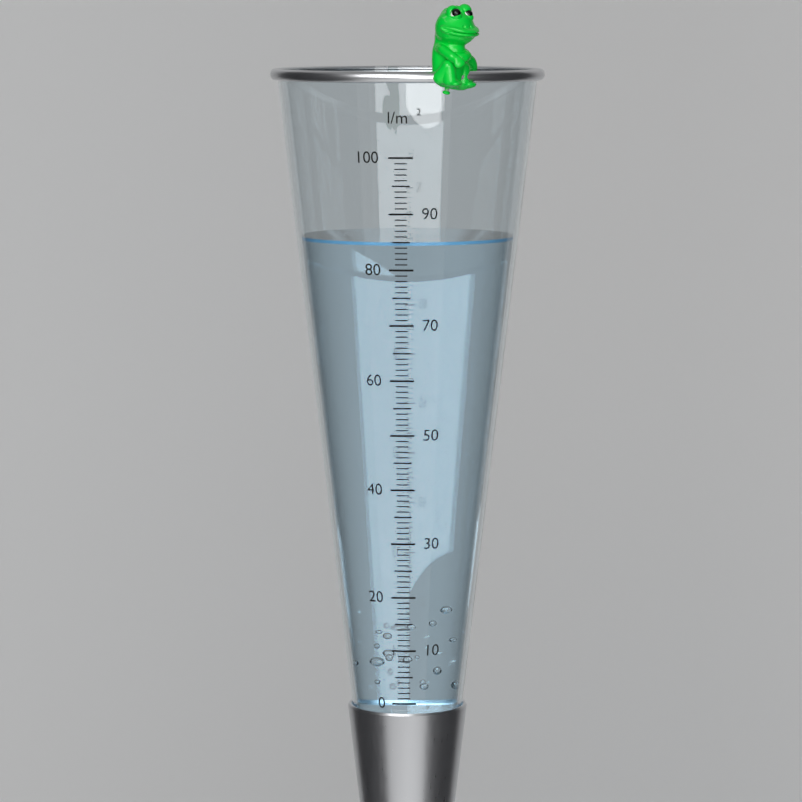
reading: 85 l/m²
